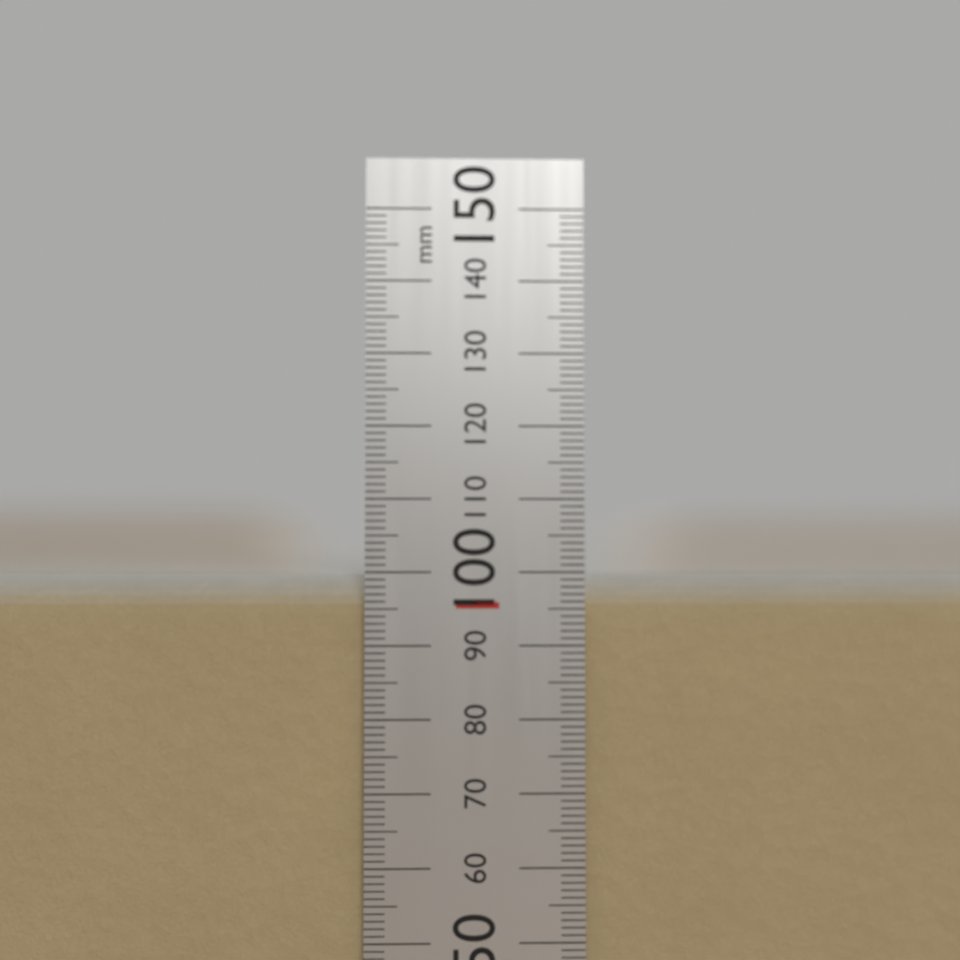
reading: 100 mm
